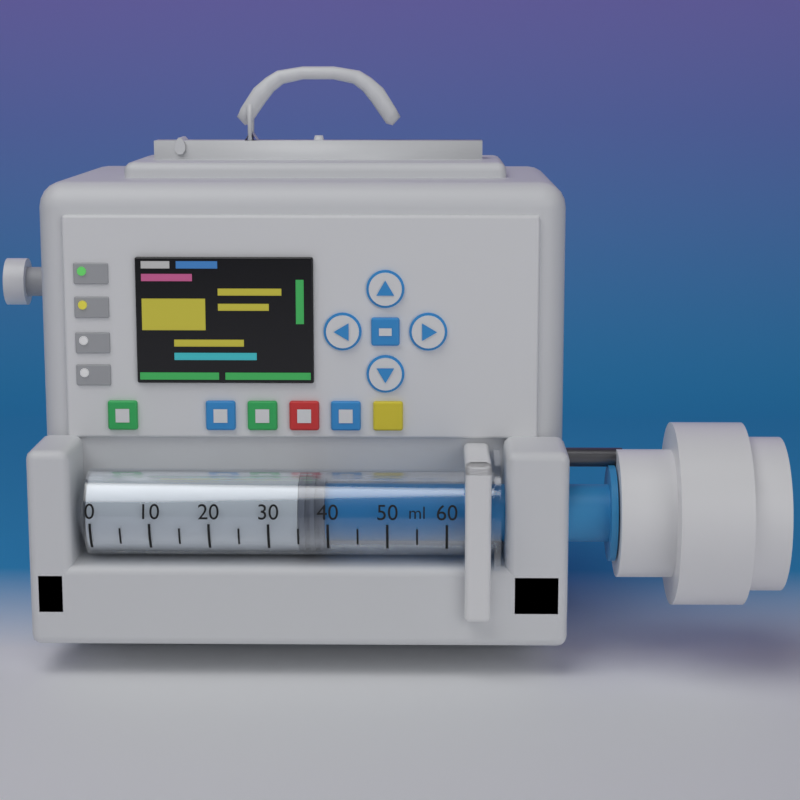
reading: 35 ml
